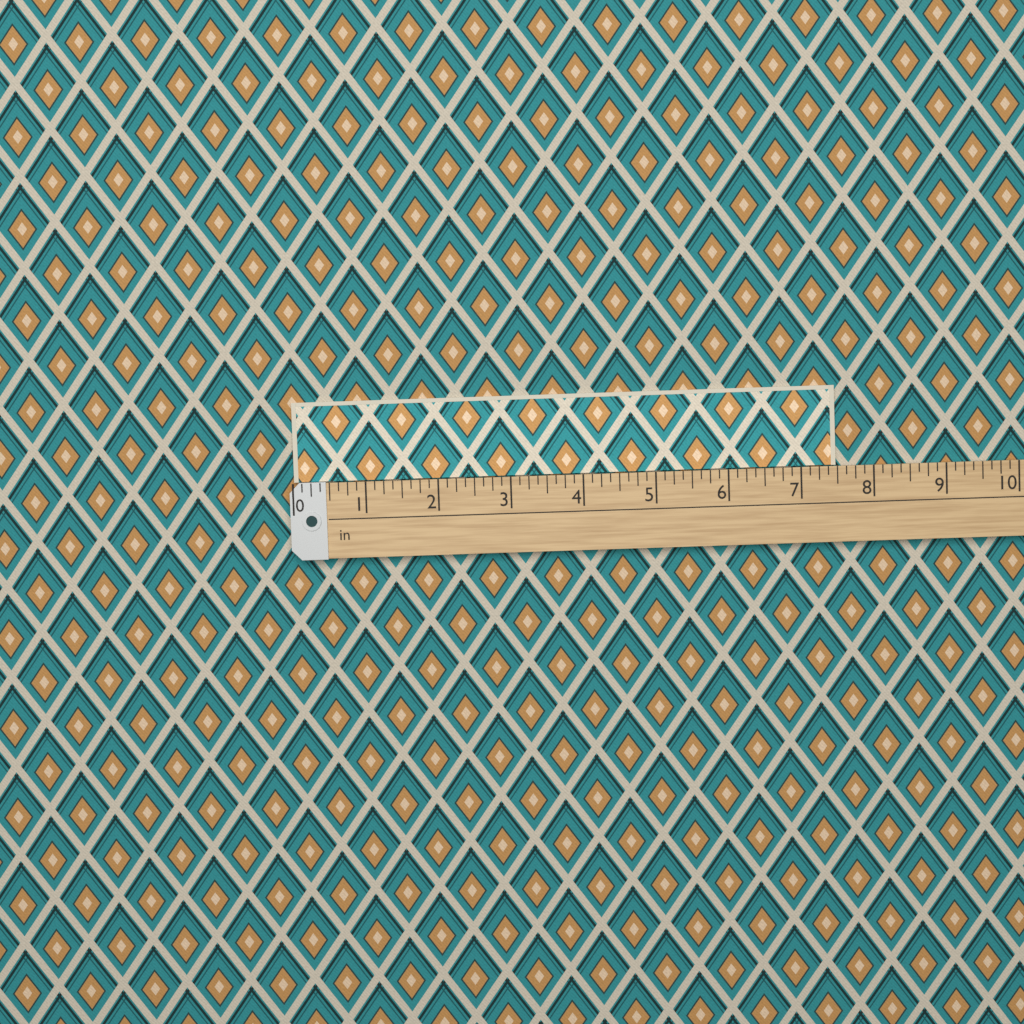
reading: 7.500 in
